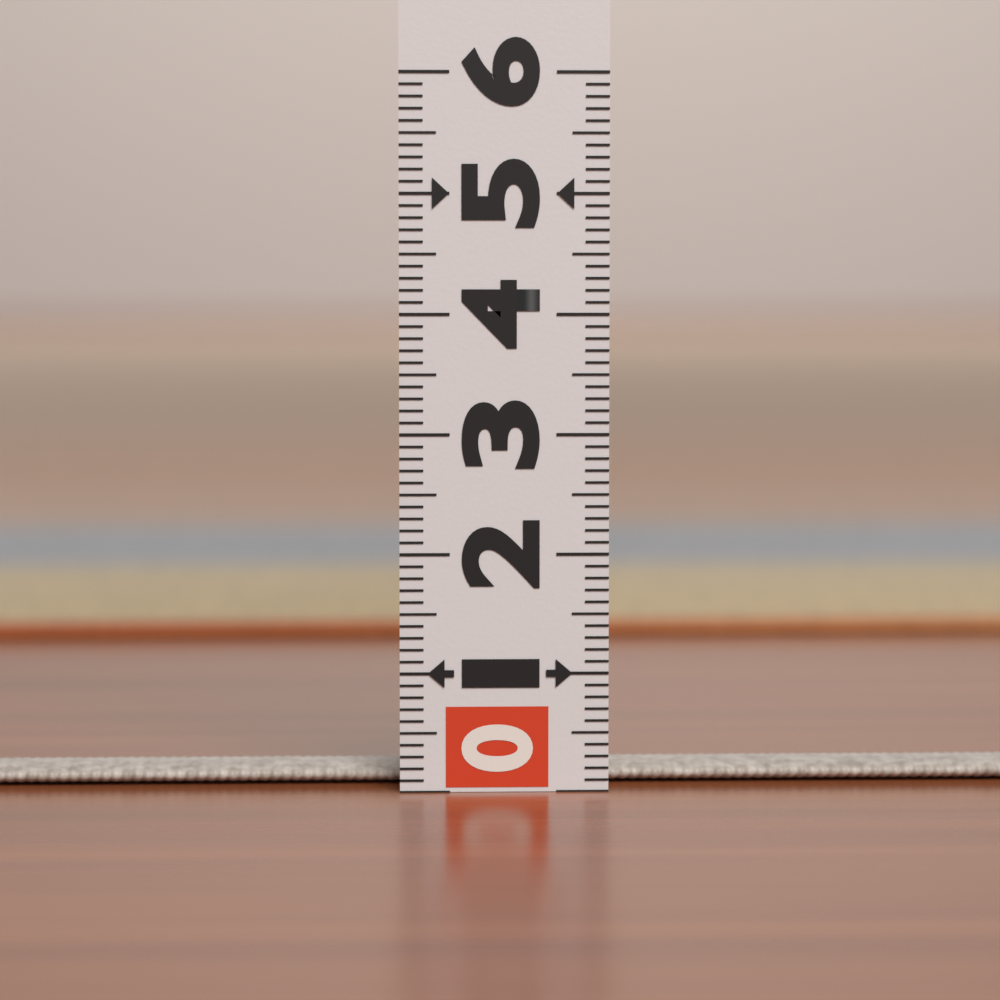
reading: 0.2 (no unit)
